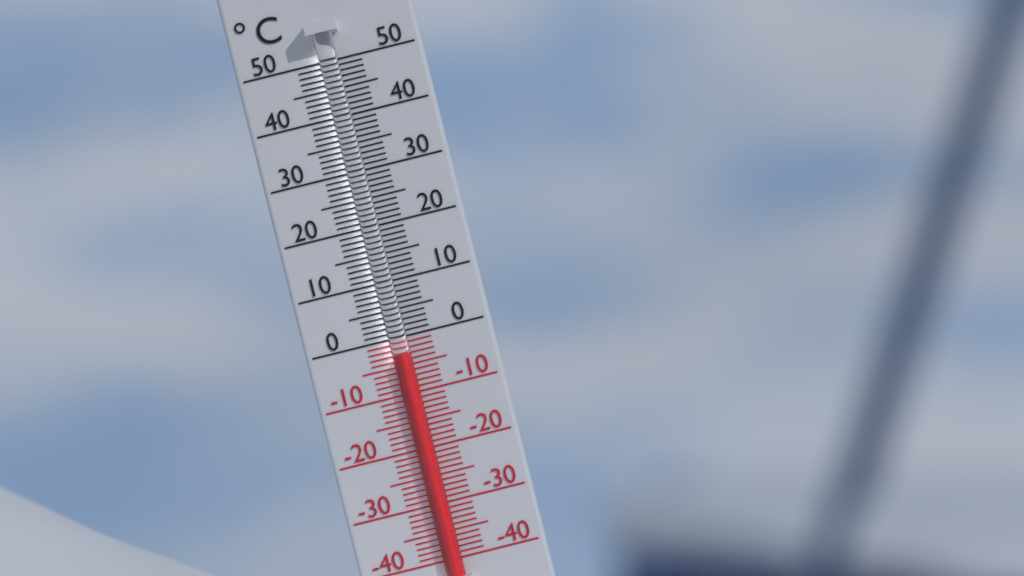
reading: -3 °C
